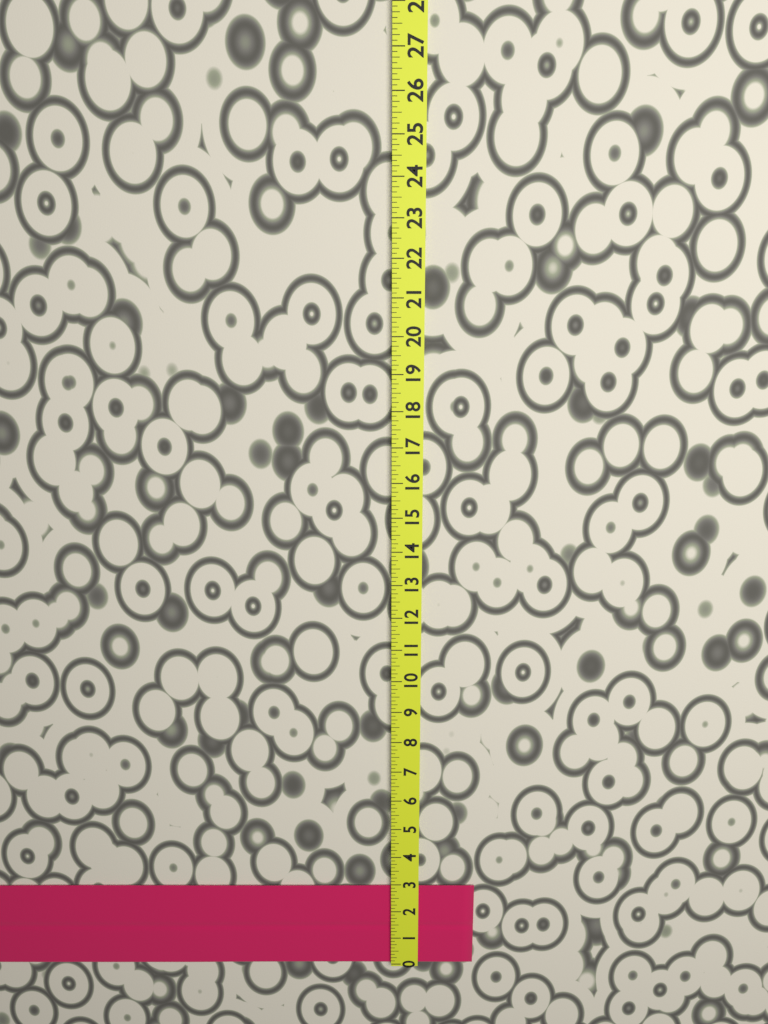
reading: 2.875 (no unit)
